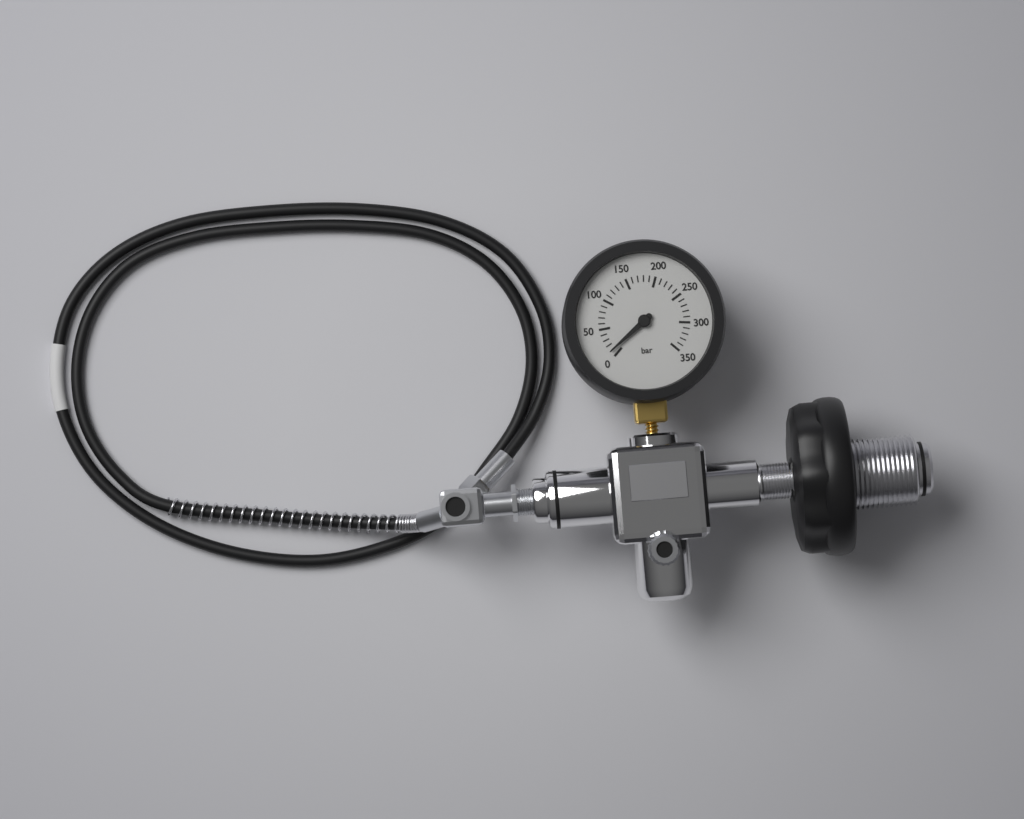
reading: 10 bar
